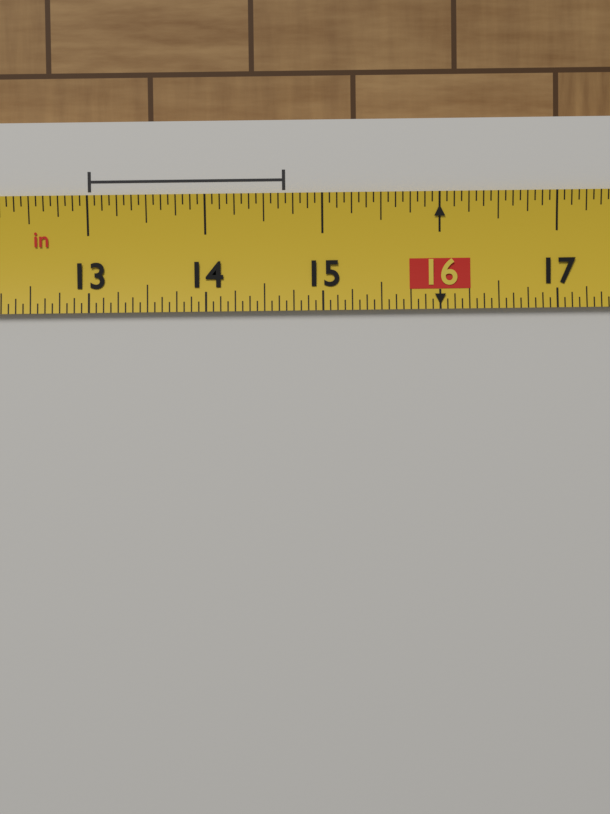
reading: 14.6875 in
